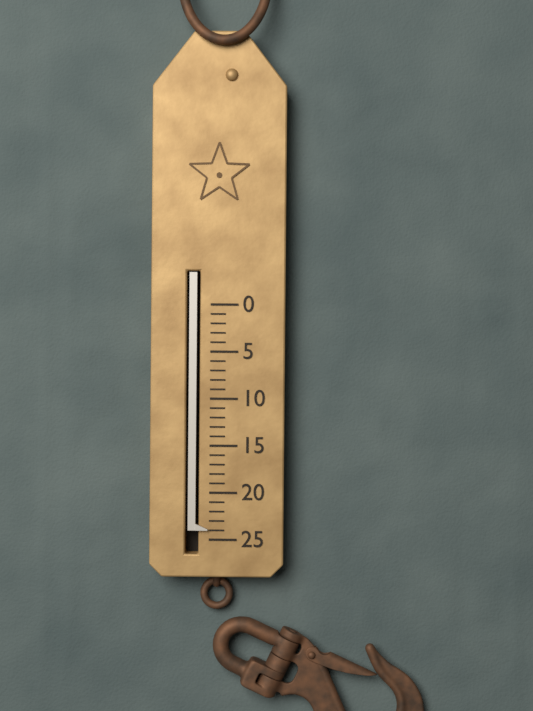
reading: 24 (no unit)
